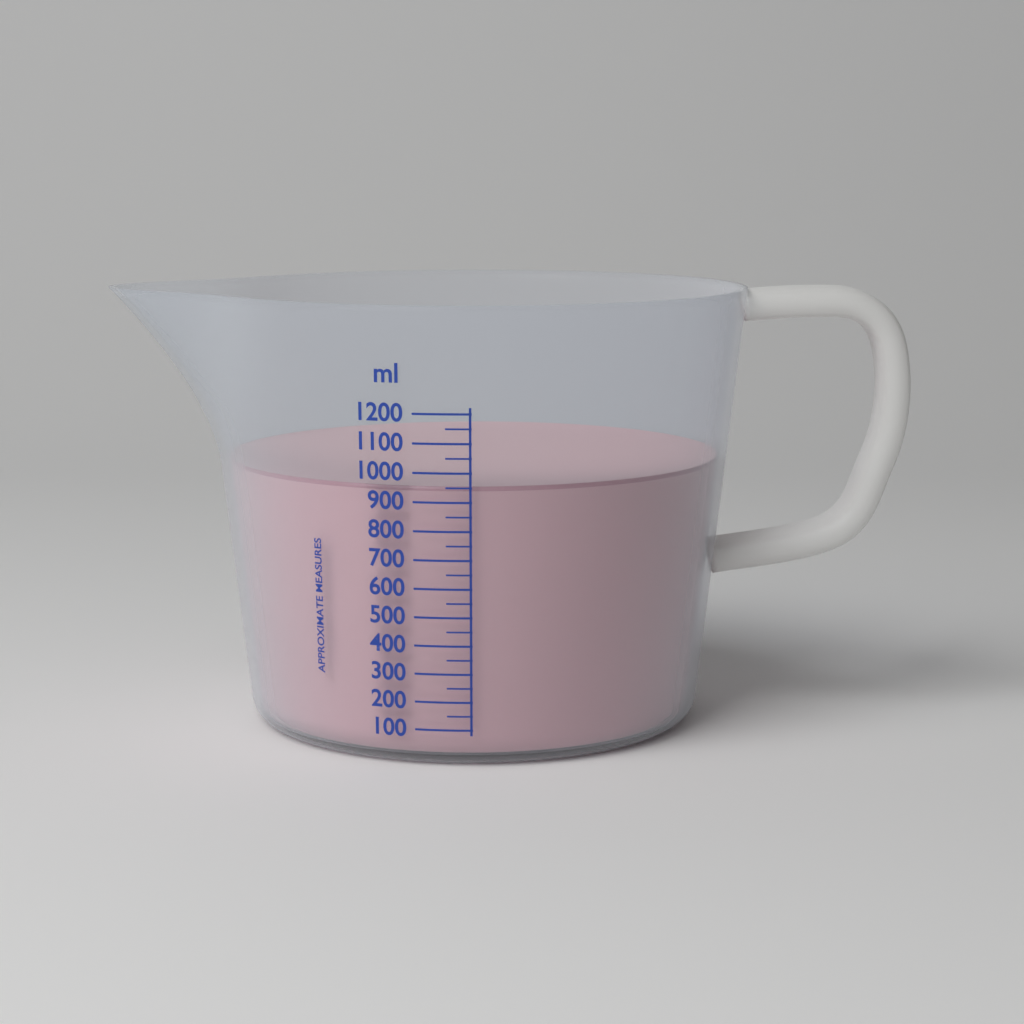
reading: 950 ml
